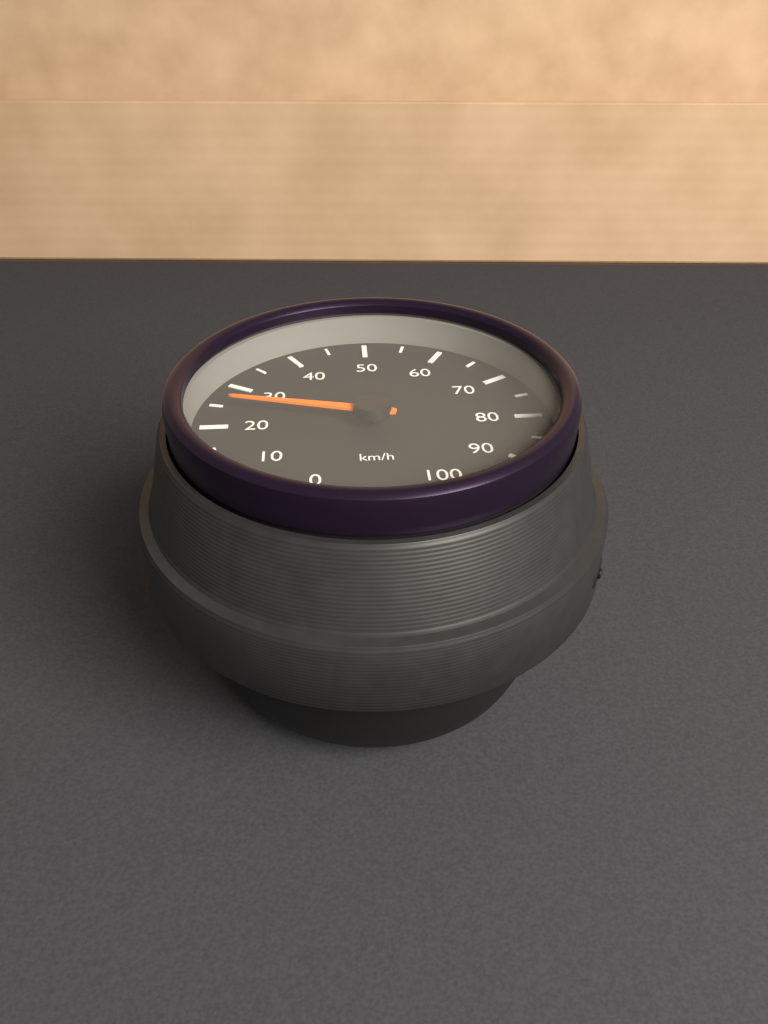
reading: 25 km/h
